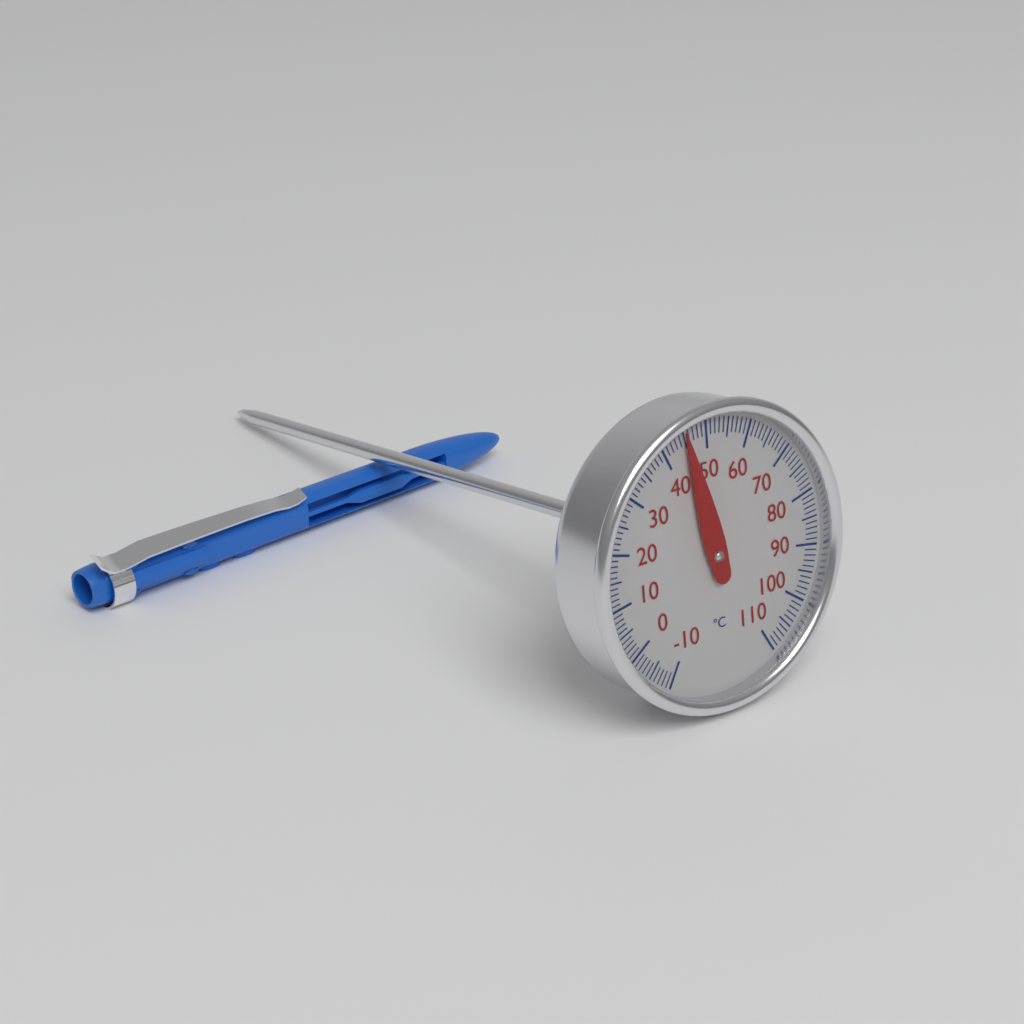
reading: 45 °C
